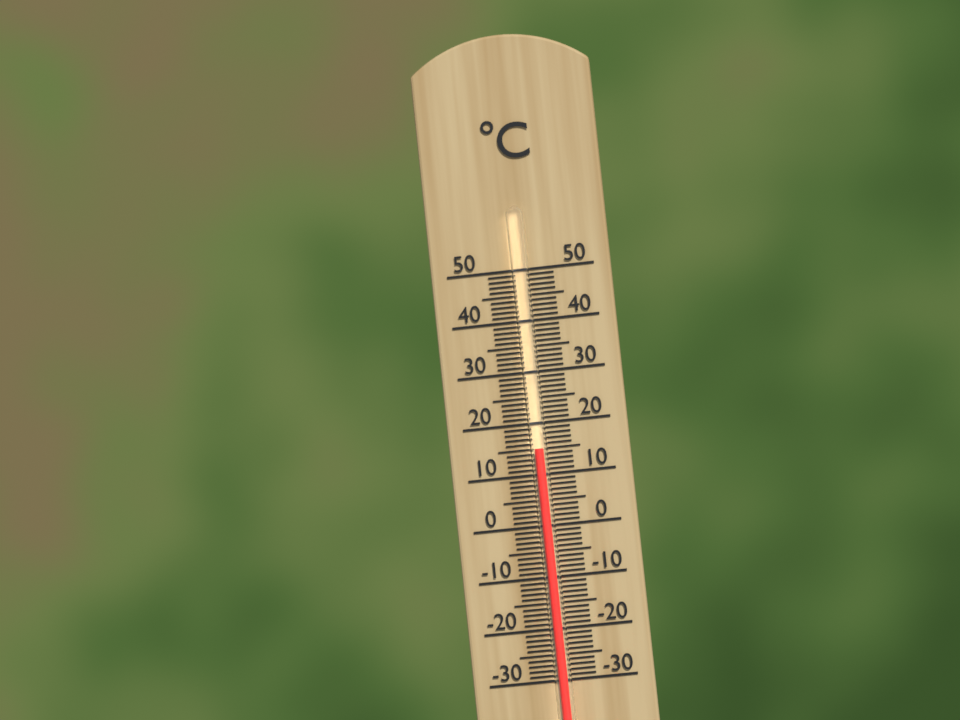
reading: 15 °C
